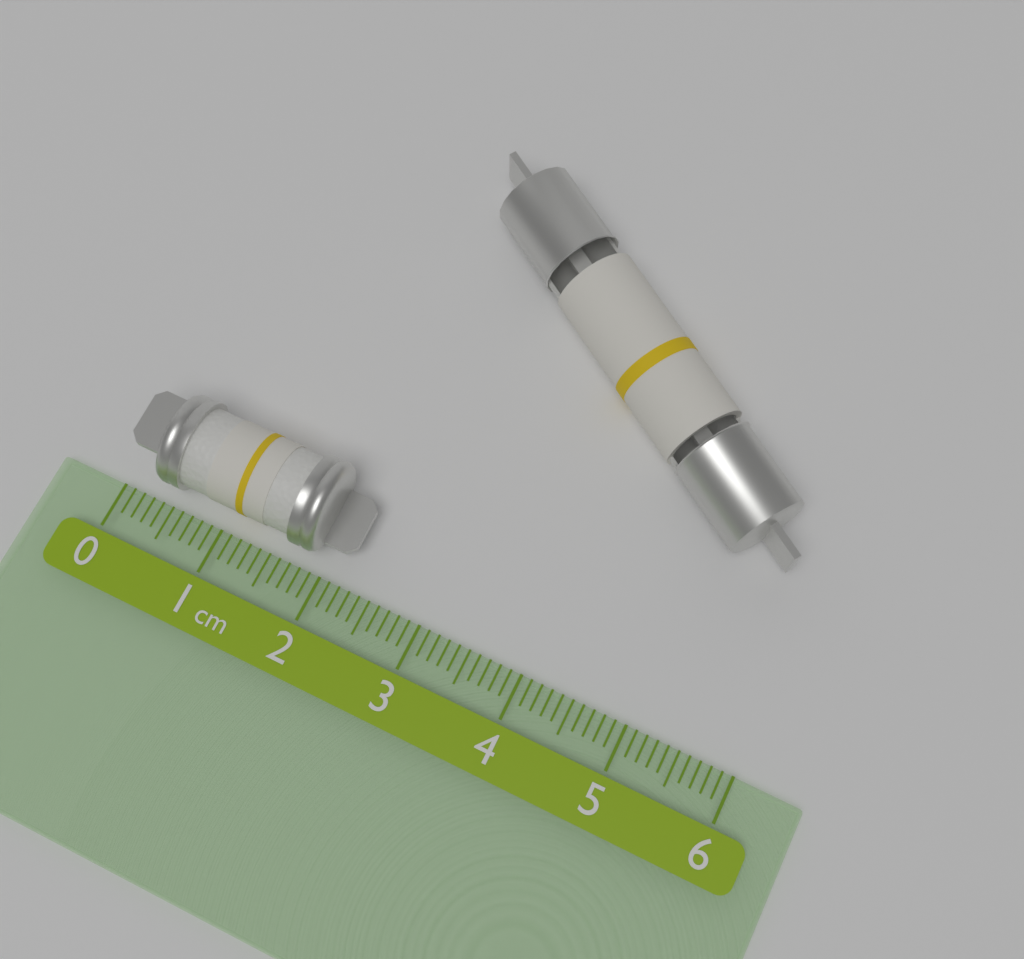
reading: 2.2 cm
